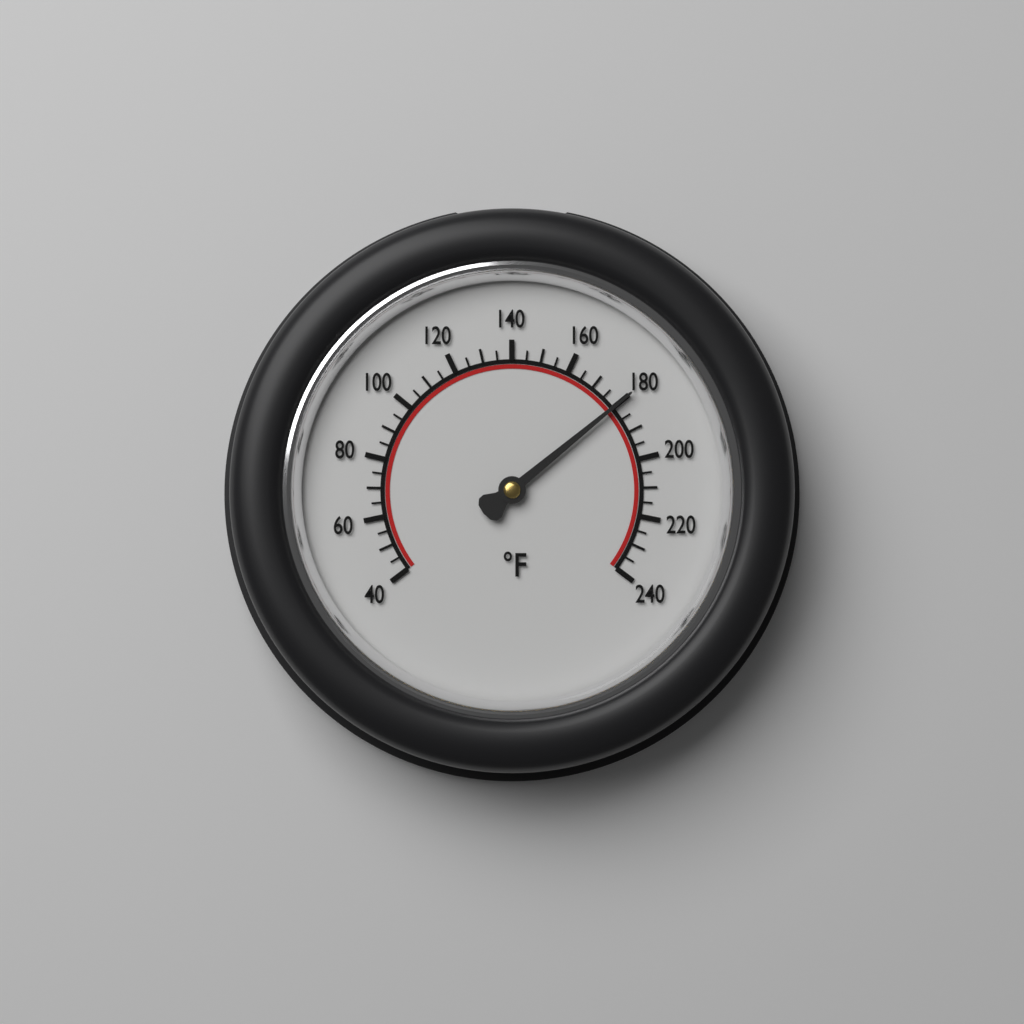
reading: 180 °F
